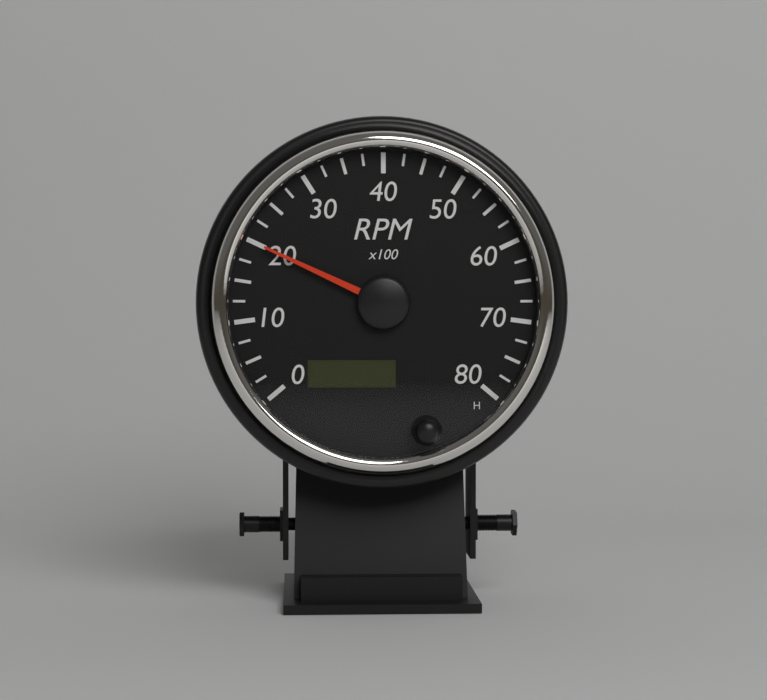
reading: 2000 RPM
